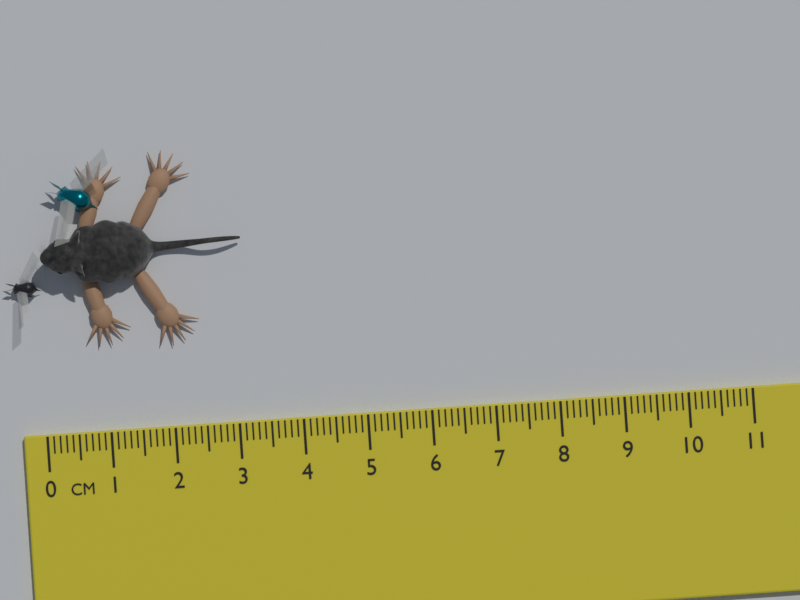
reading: 3.2 cm
